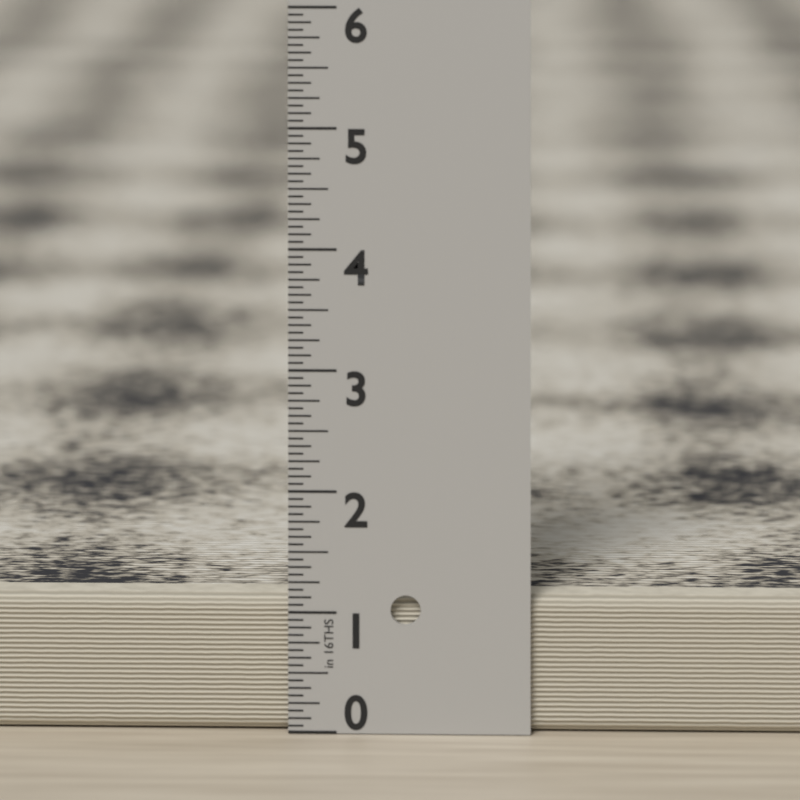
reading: 1.1250 in
